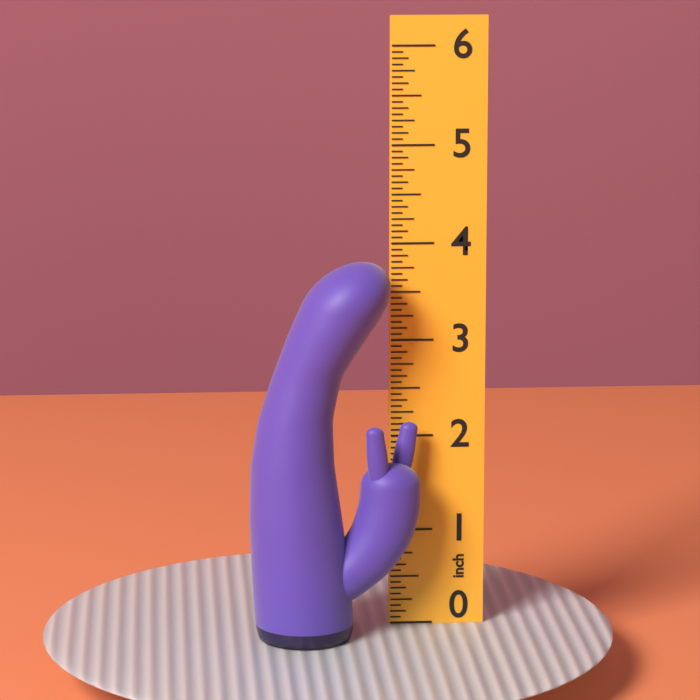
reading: 3.8750 inch
